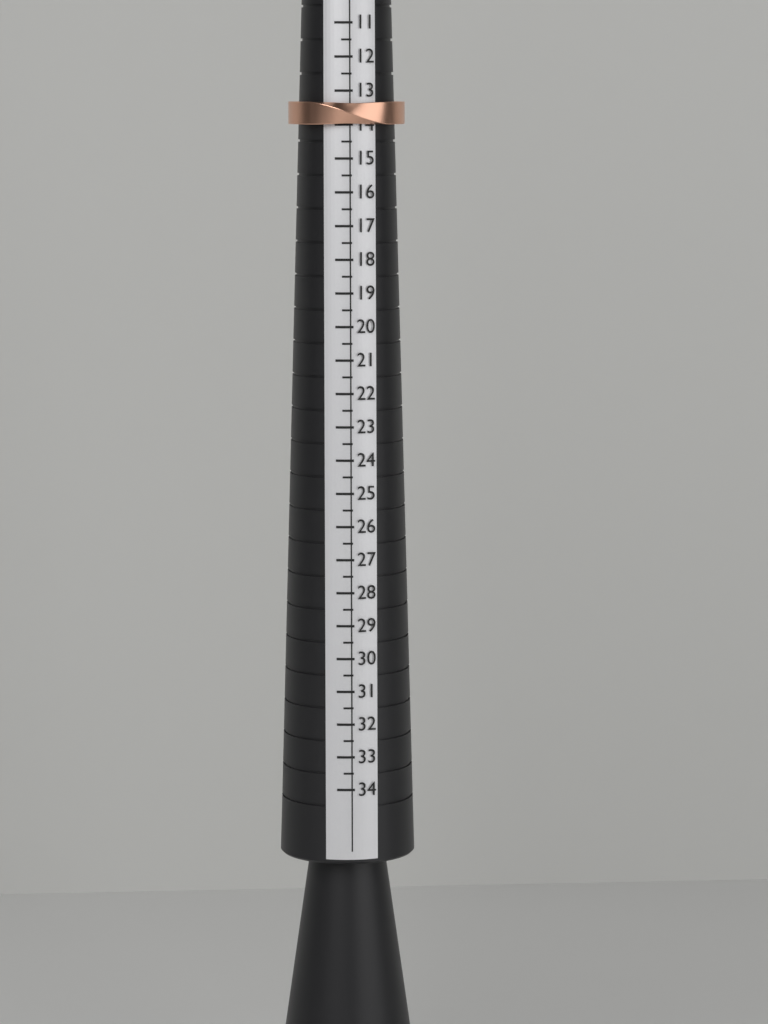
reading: 14.0 (no unit)
